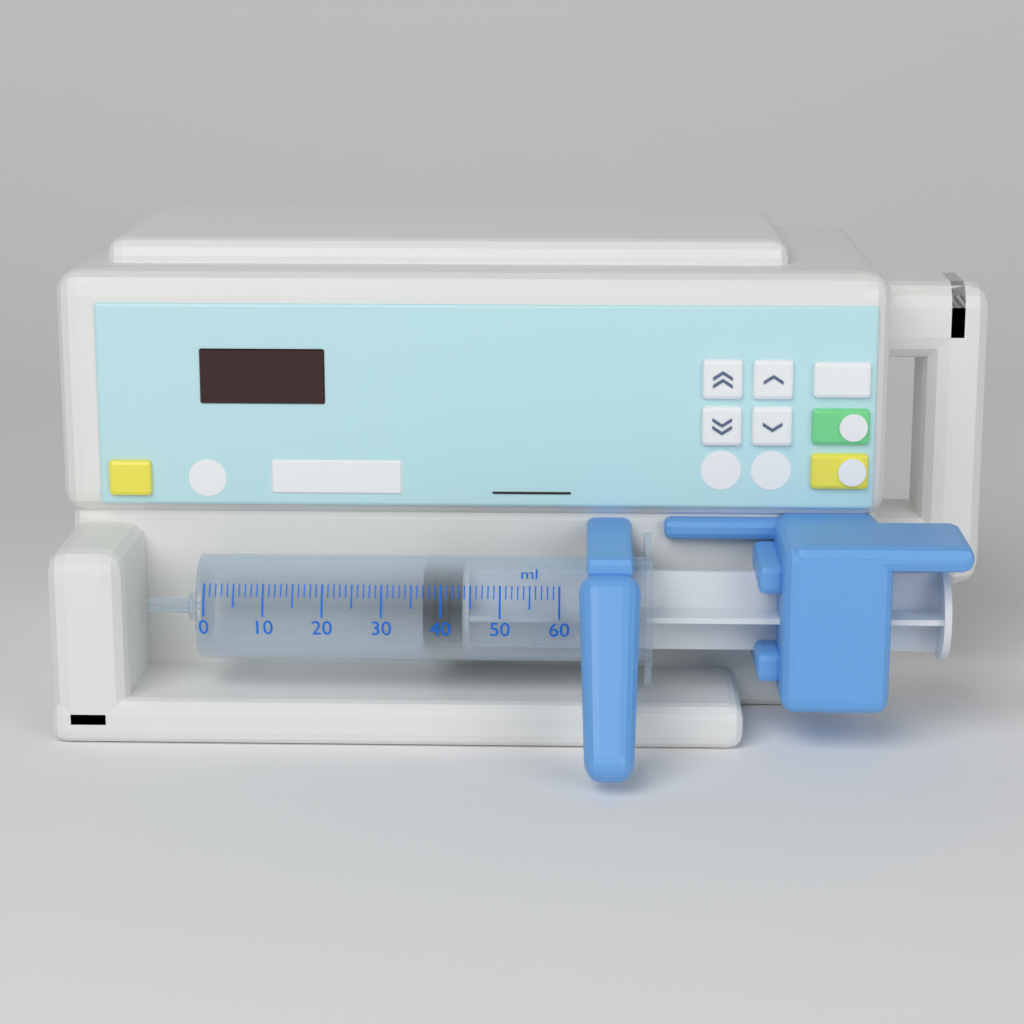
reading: 37 ml
